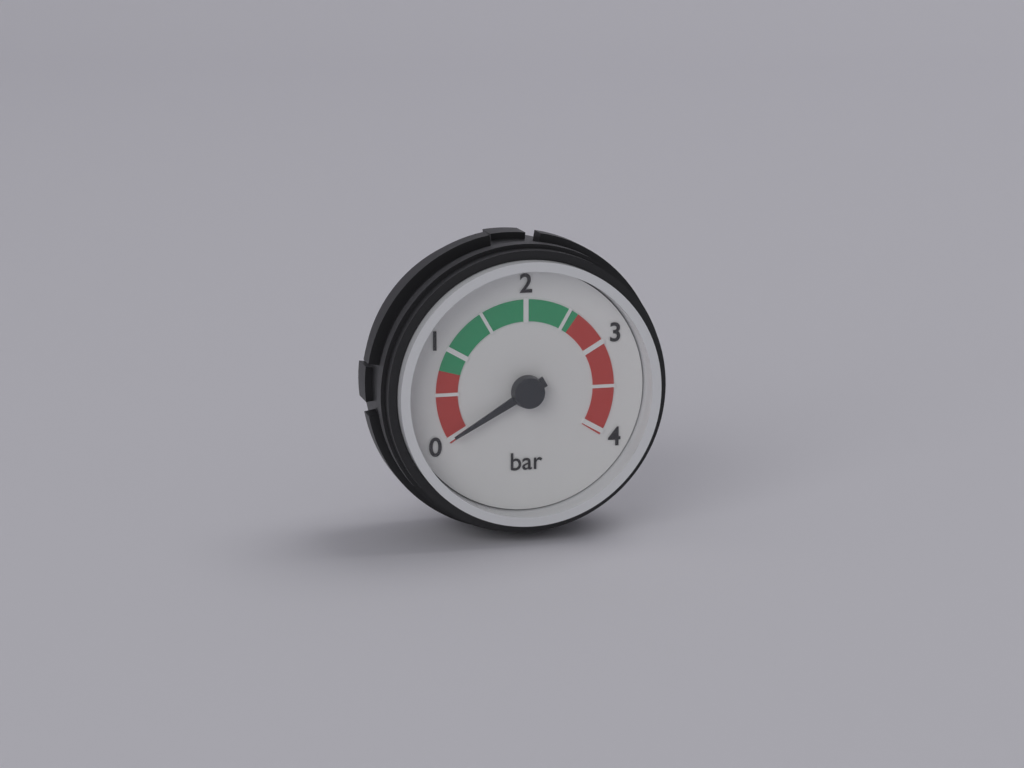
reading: 0.0 bar
